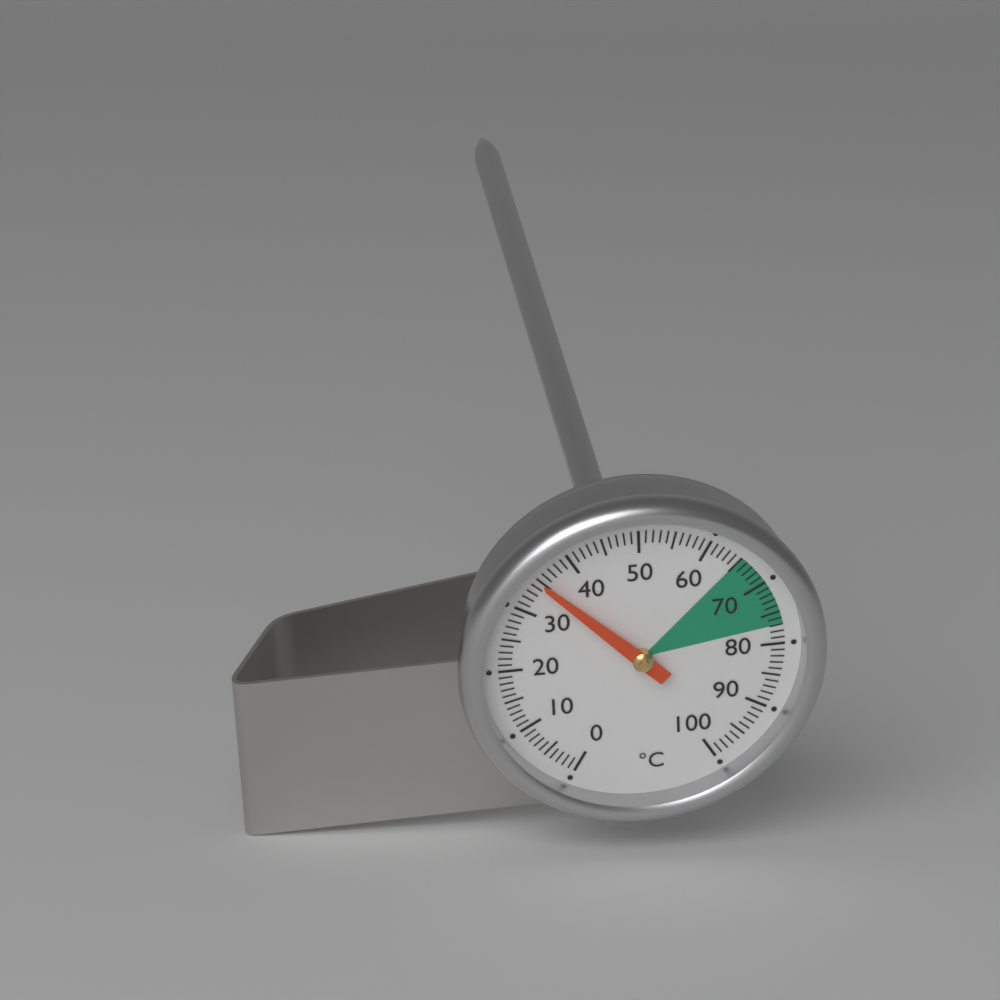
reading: 35 °C
